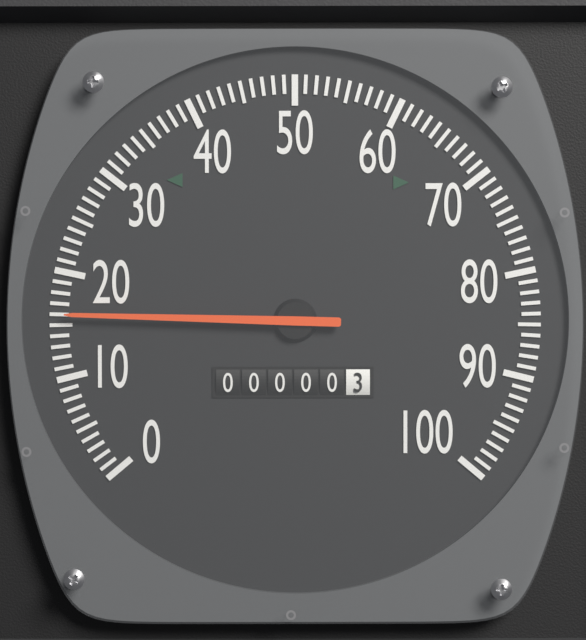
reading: 16 (no unit)
